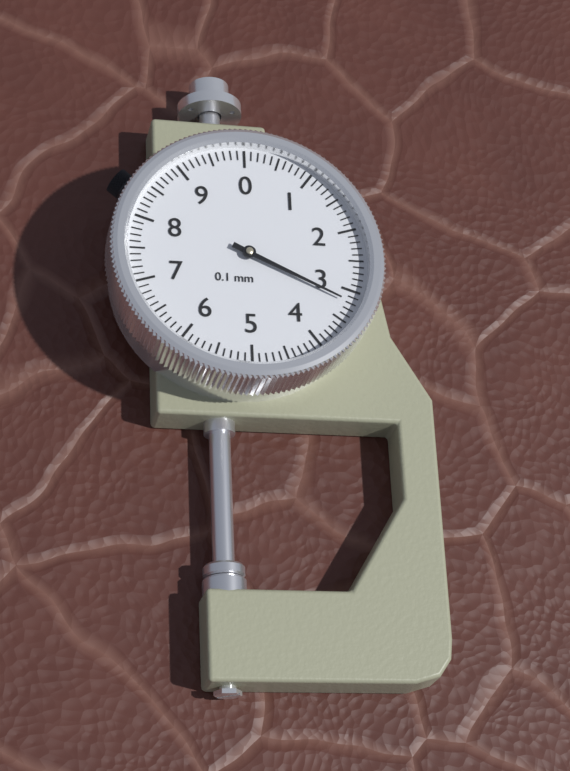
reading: 3.2 mm
